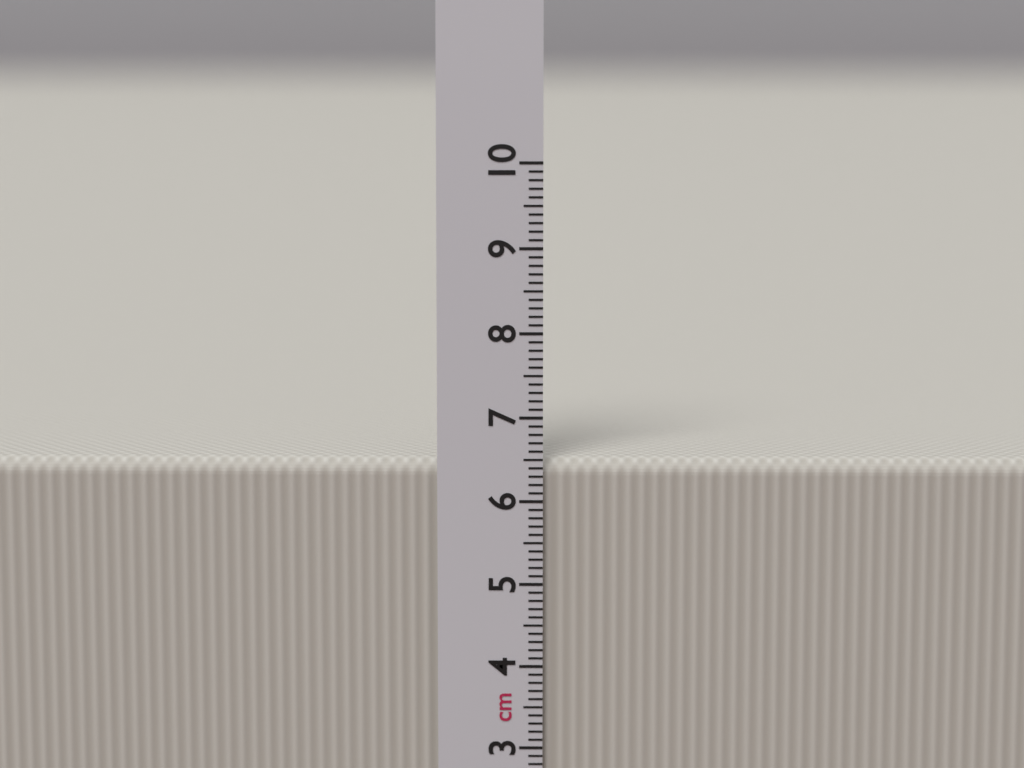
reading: 6.5 cm
